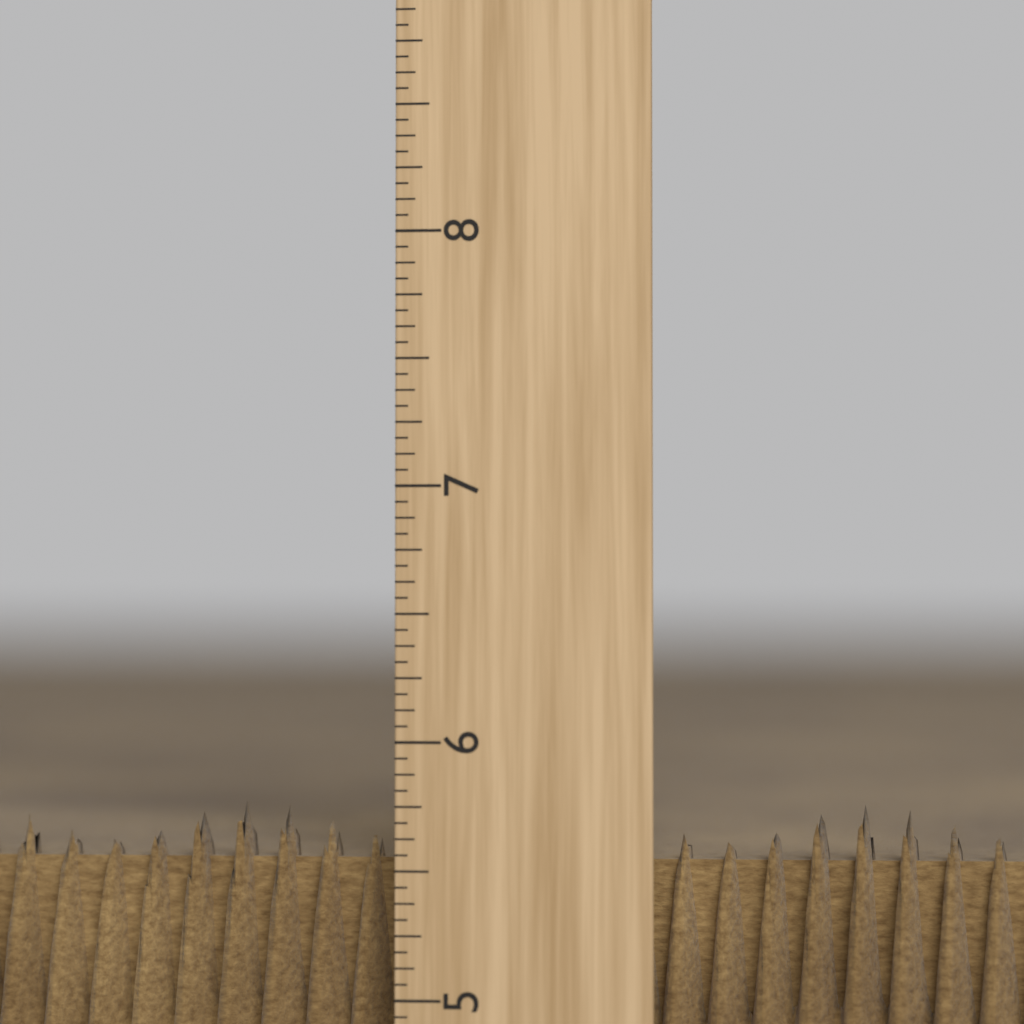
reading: 5.7500 inch
